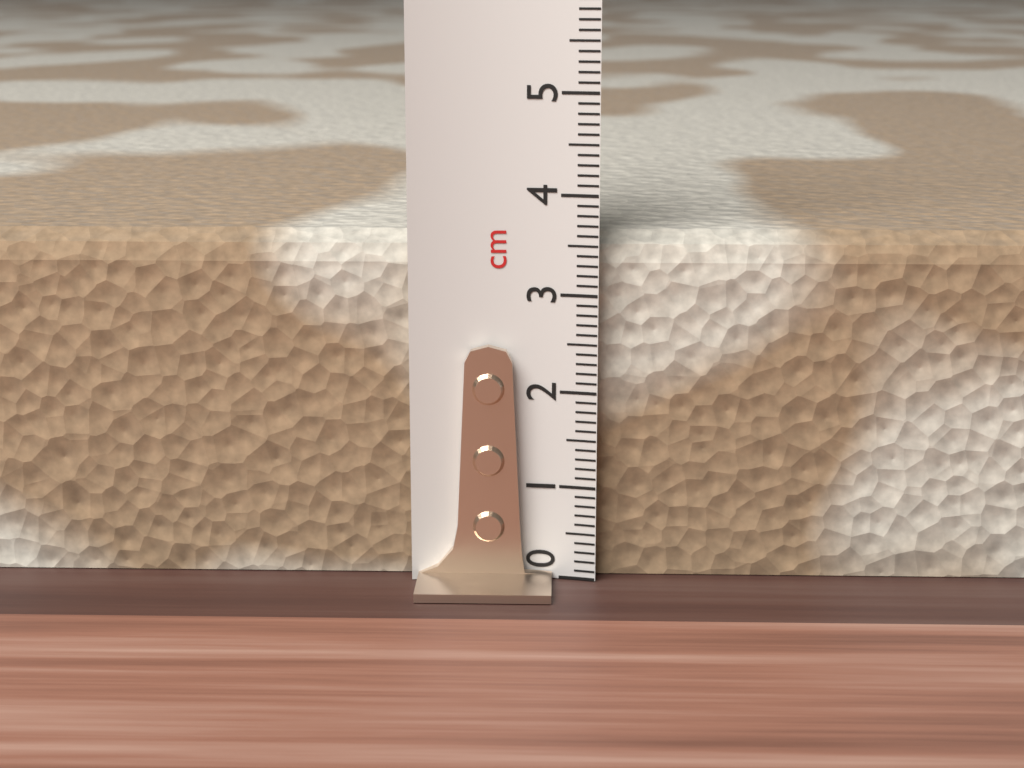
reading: 3.6 cm
